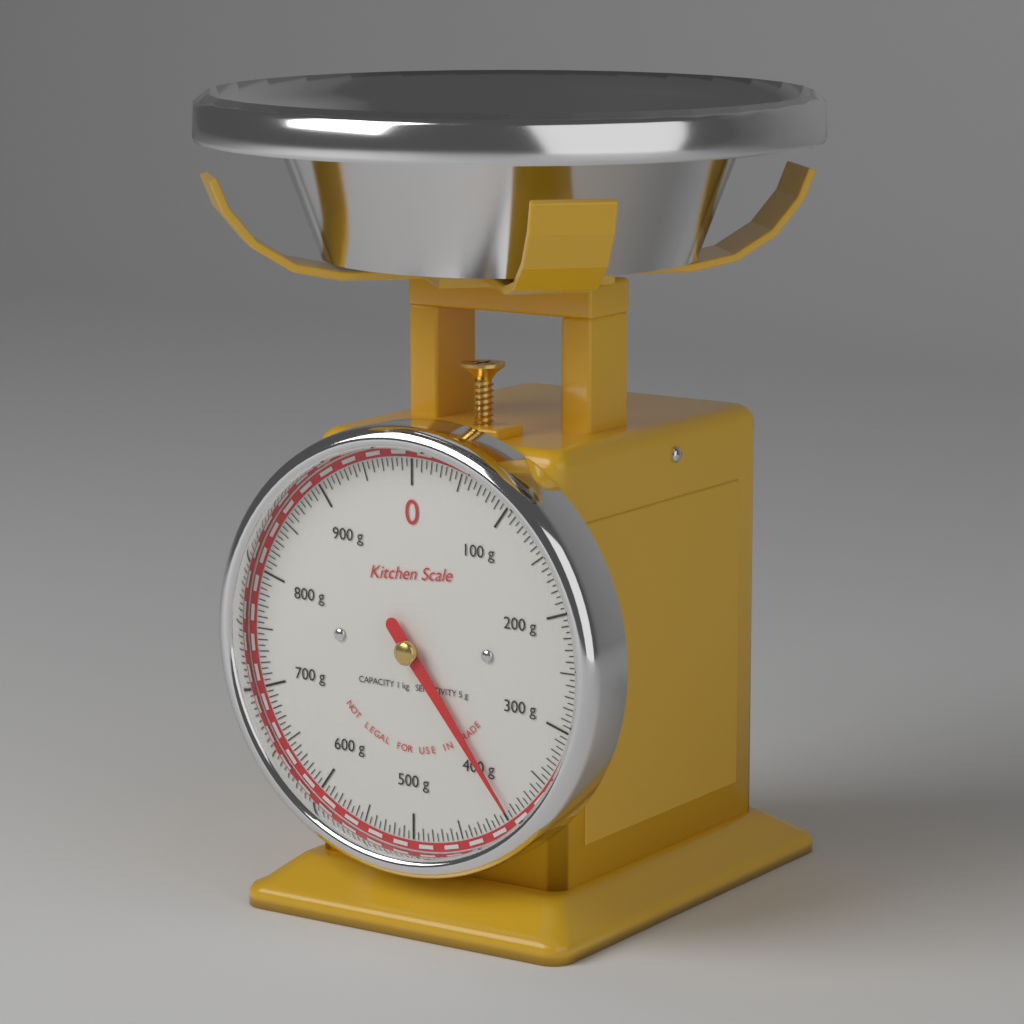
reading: 395 g
